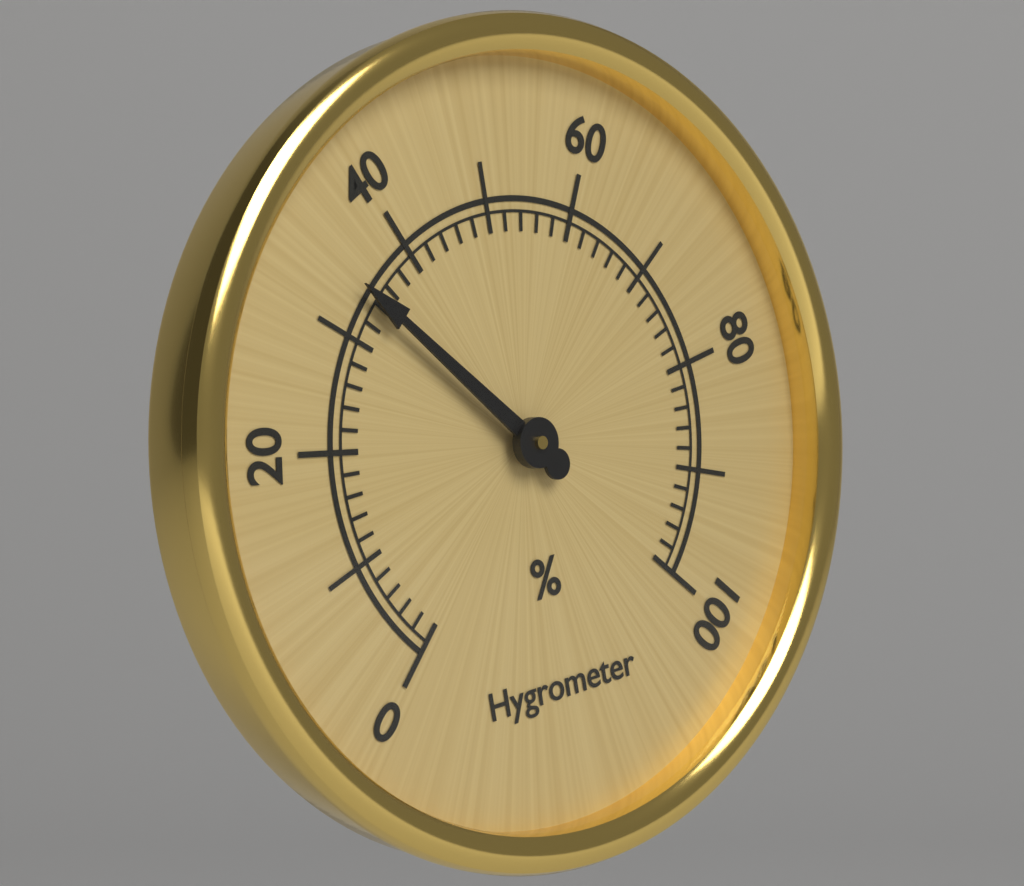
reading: 34 %
